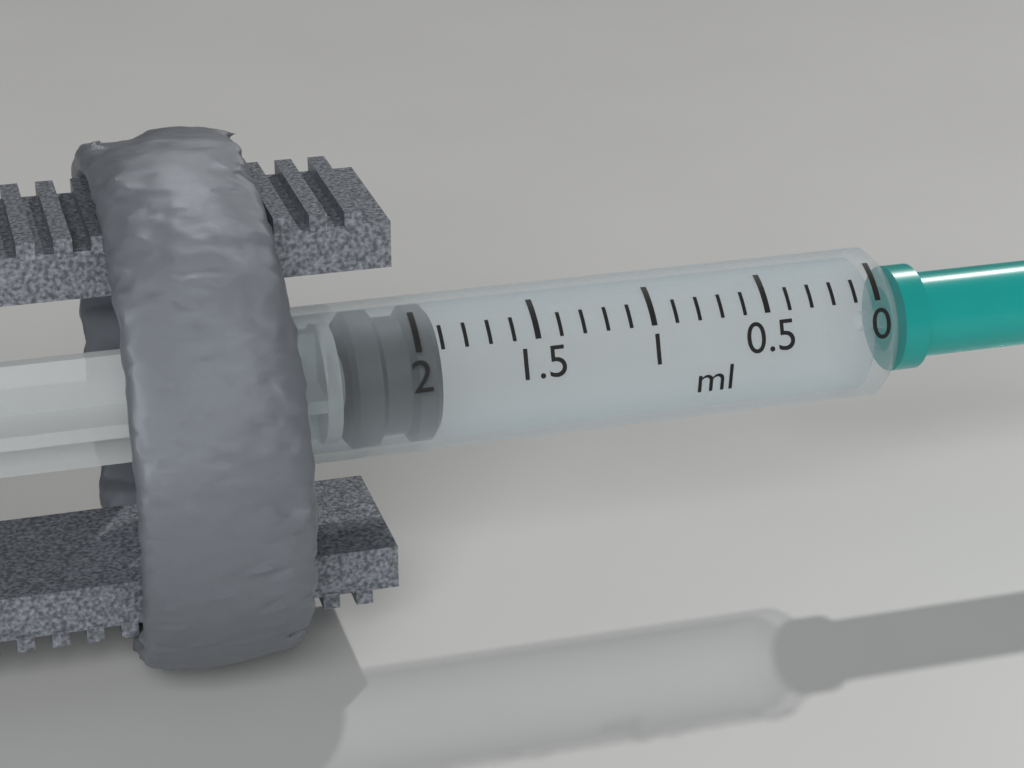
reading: 1.9 ml
